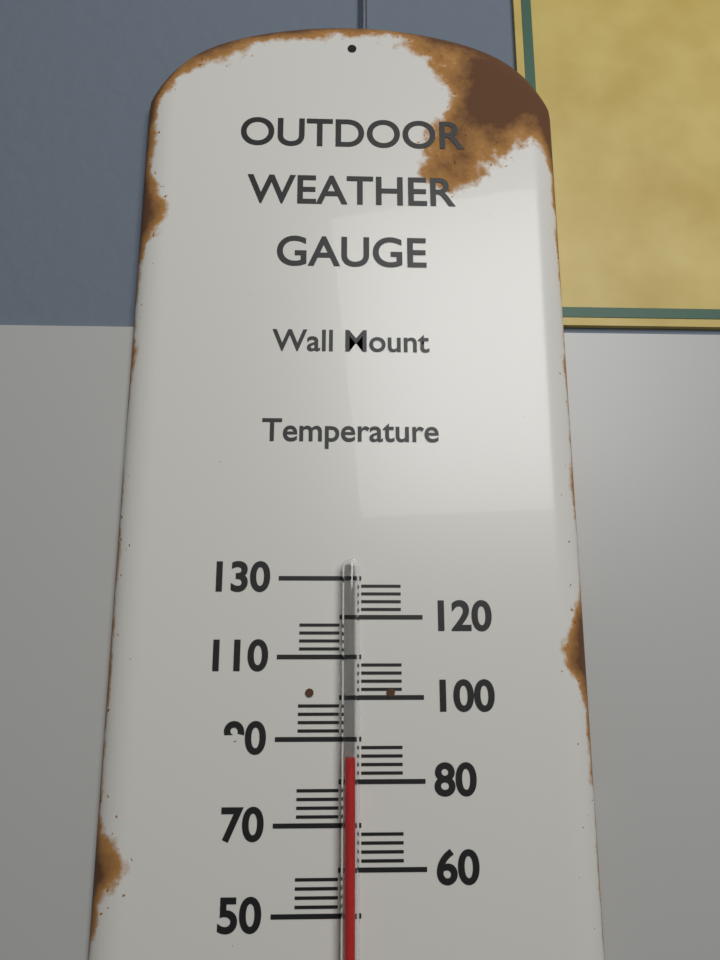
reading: 86 (no unit)
